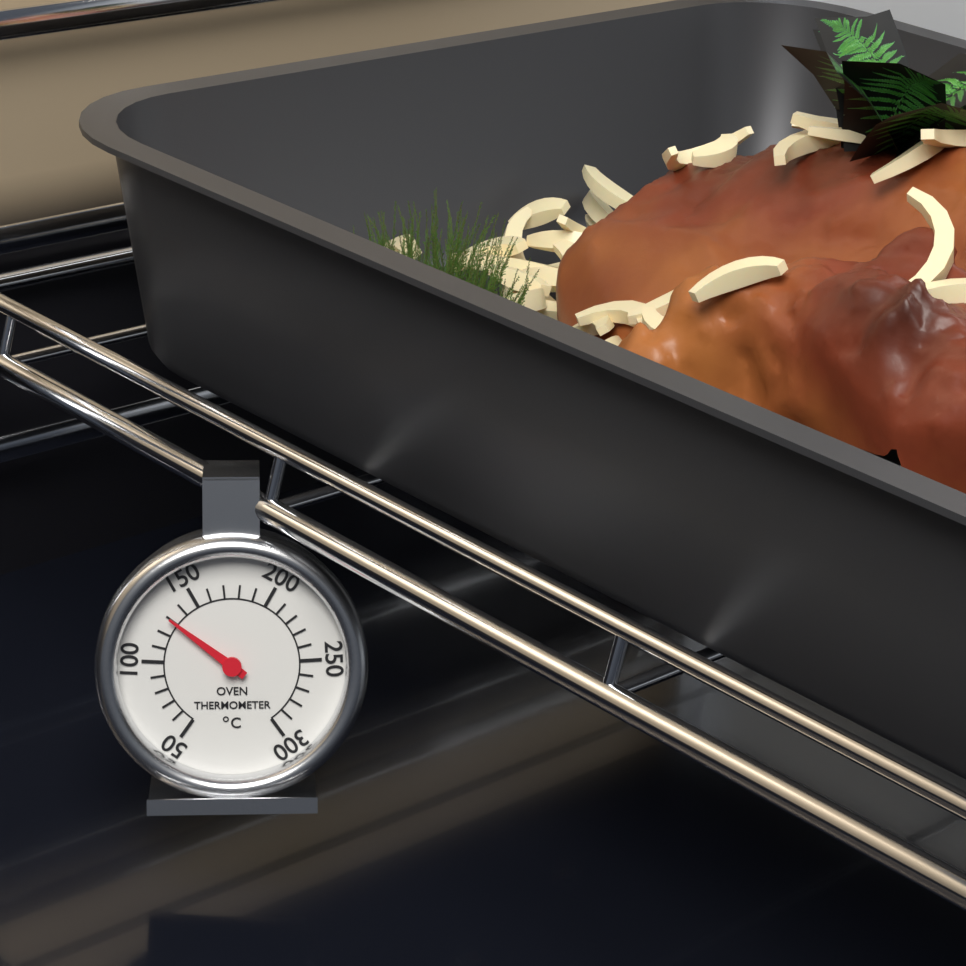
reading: 130 °C
